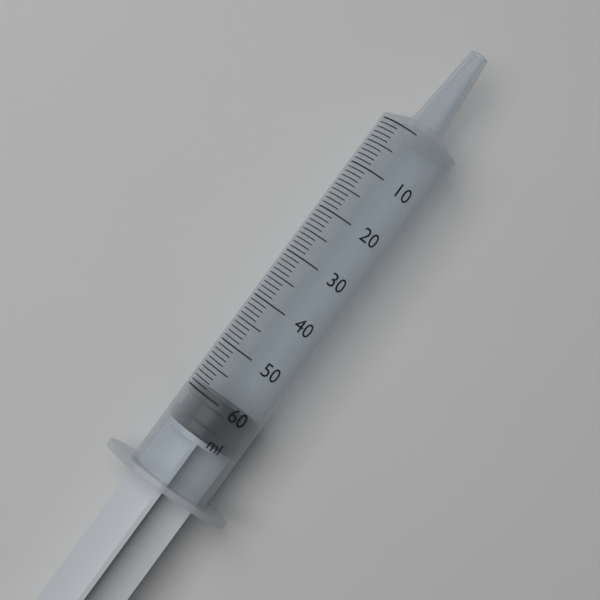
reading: 59 ml
